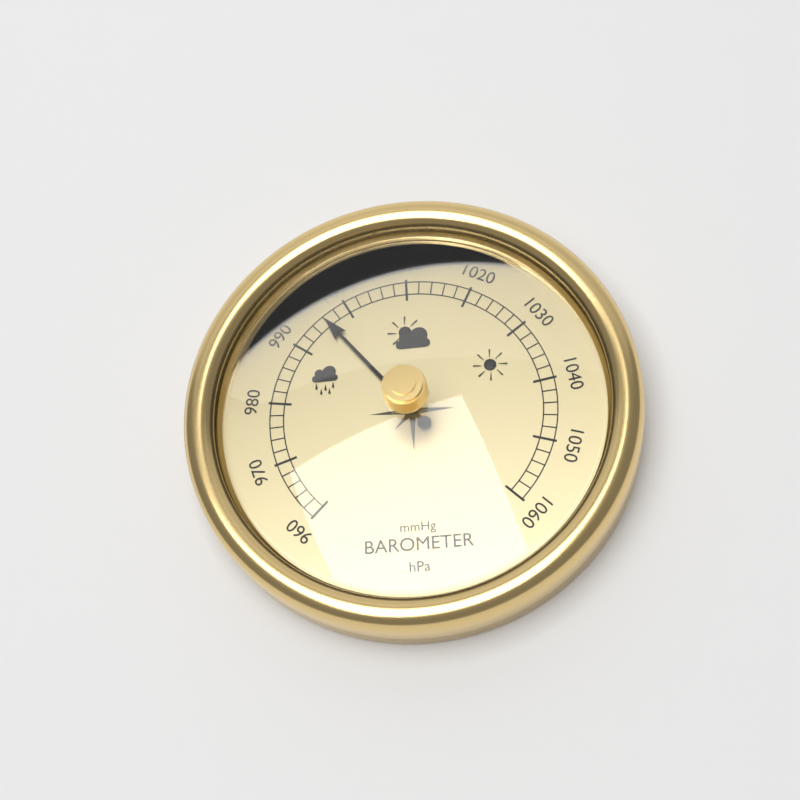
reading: 996 hPa
